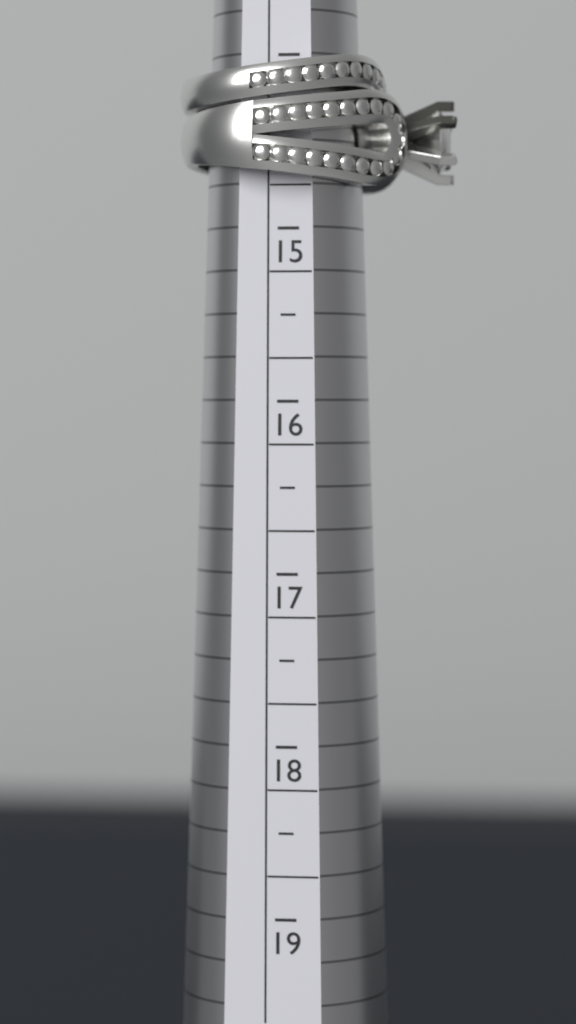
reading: 14.75 (no unit)
